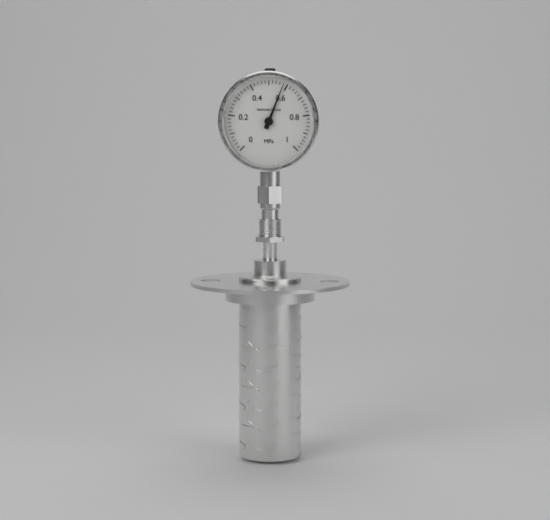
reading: 0.58 MPa
